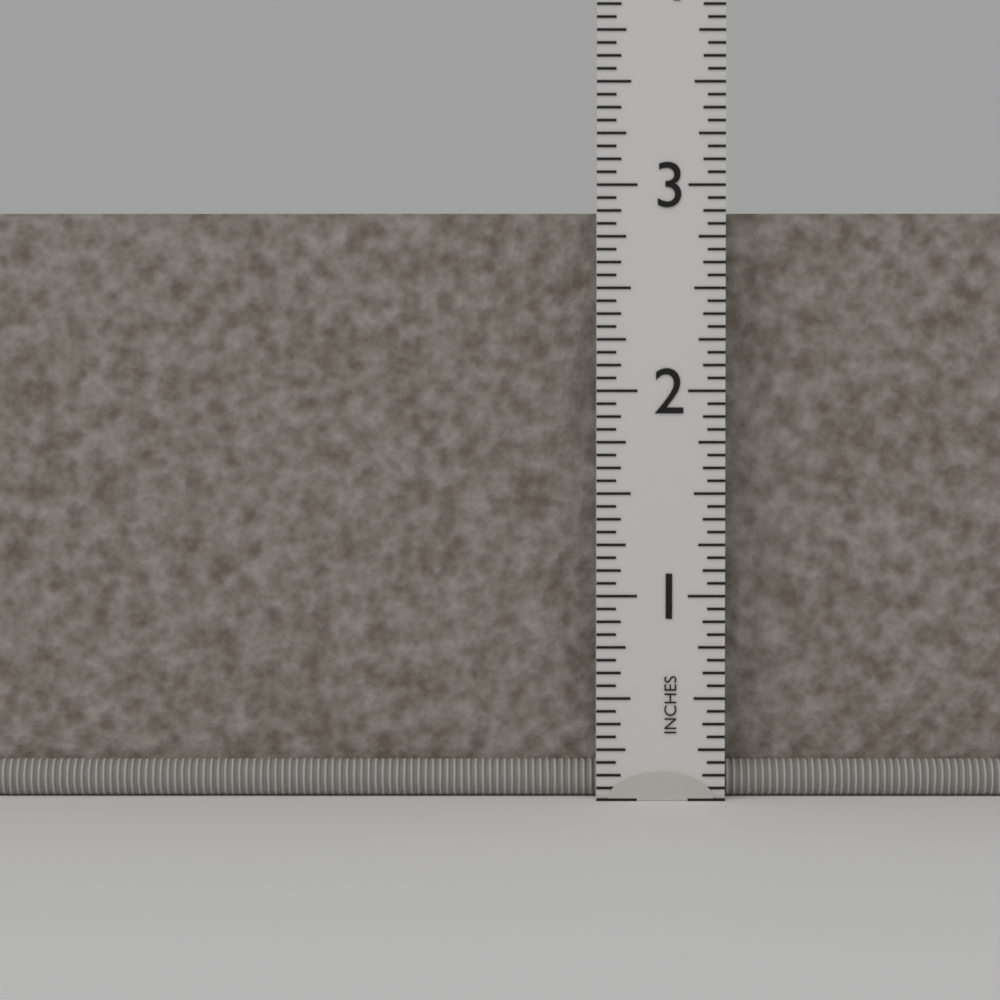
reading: 2.8750 in
